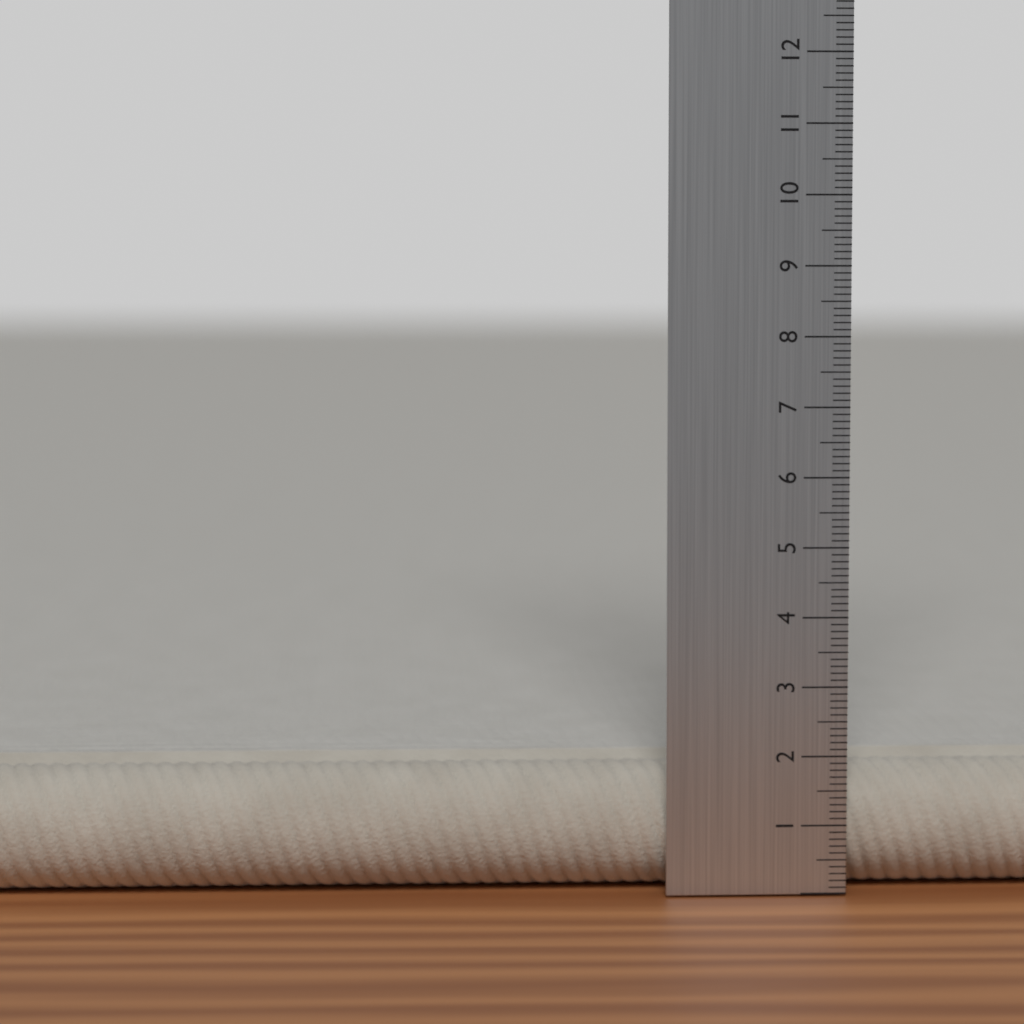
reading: 1.8 cm
